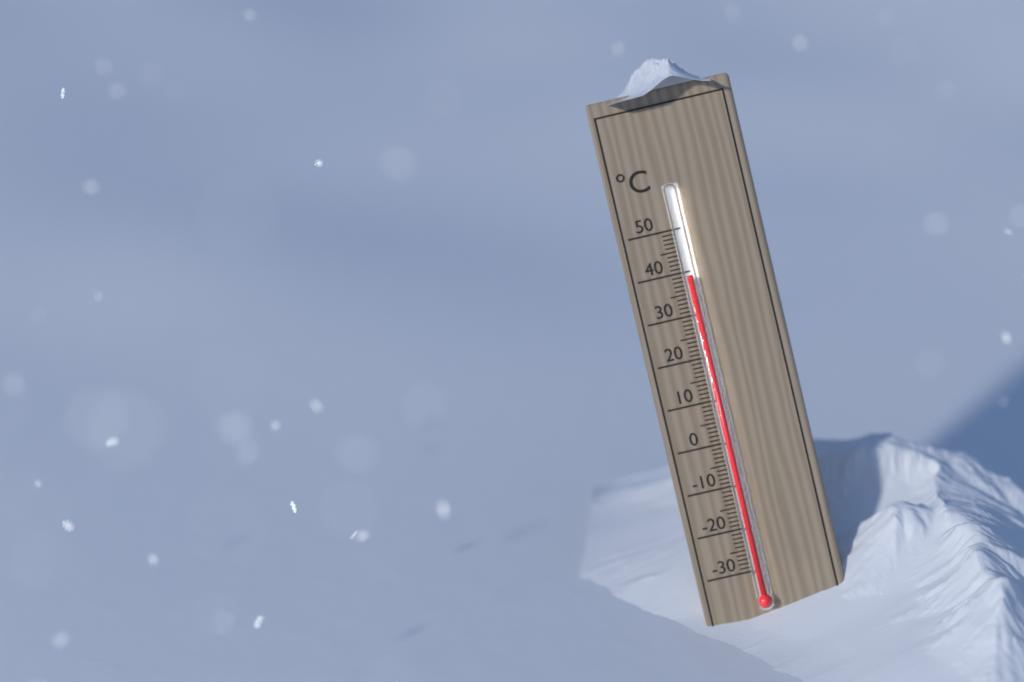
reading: 39 °C
